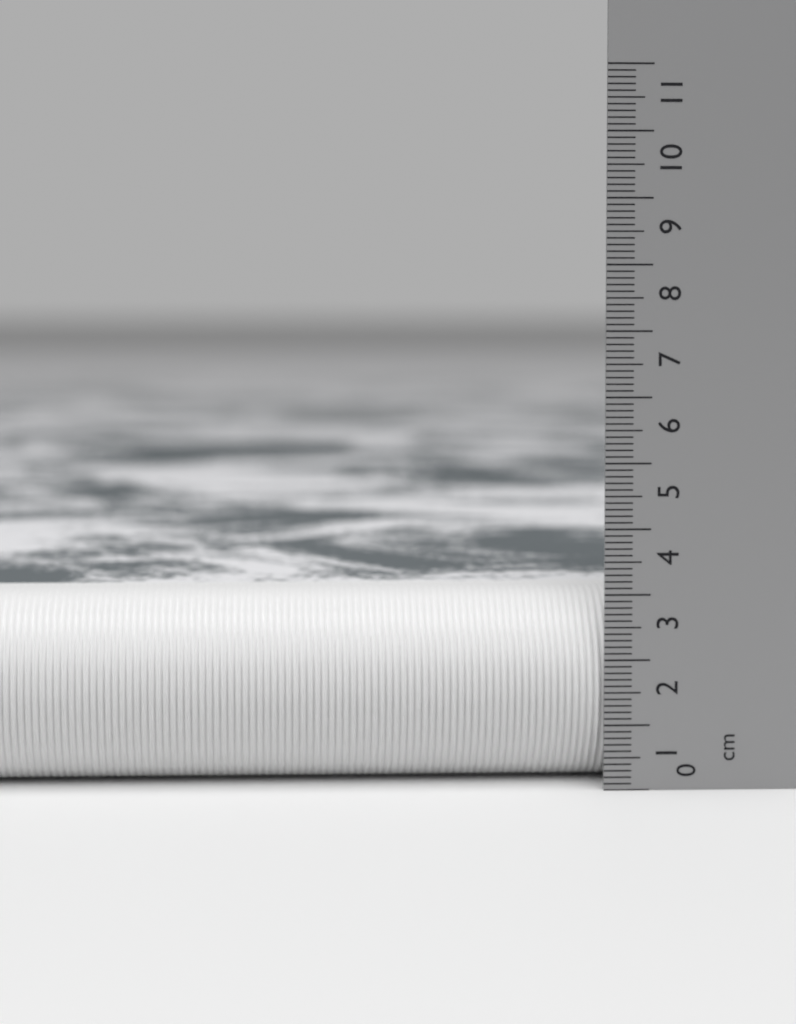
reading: 3.0 cm
